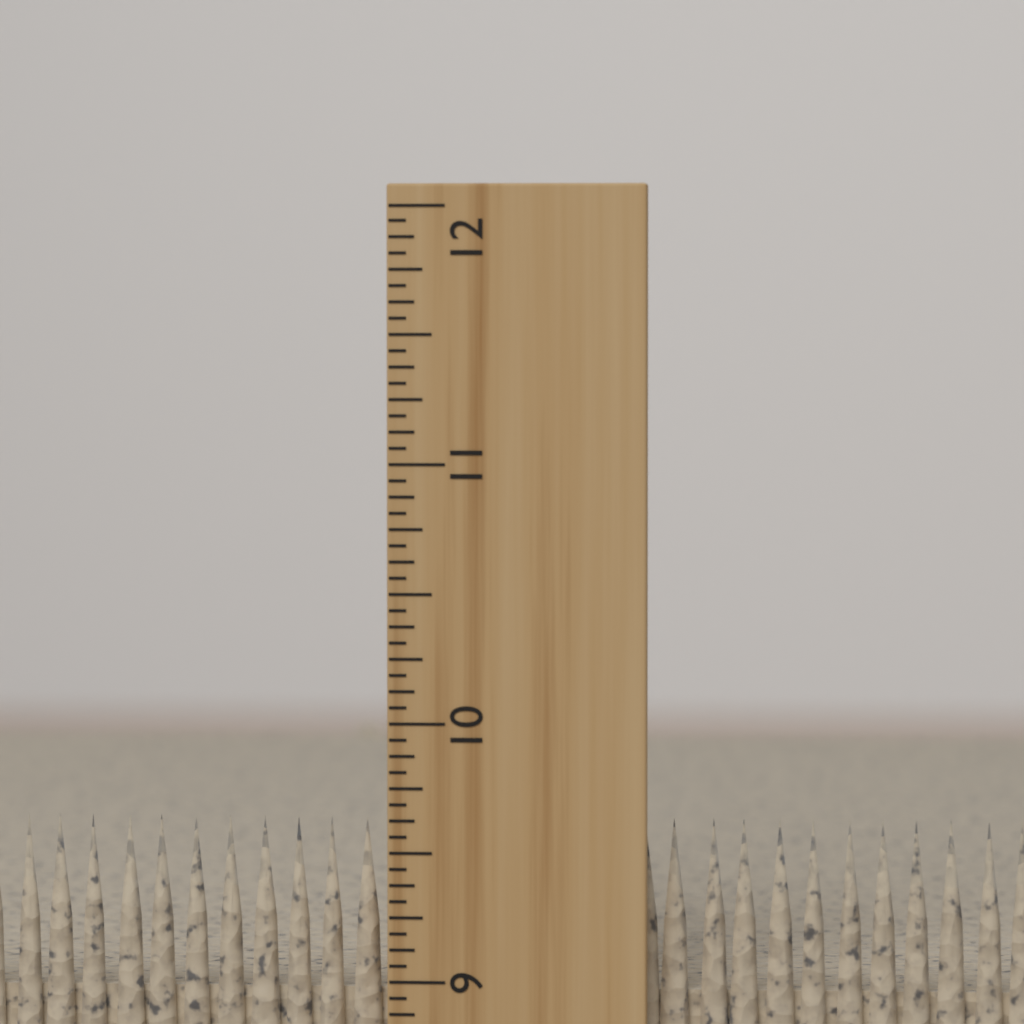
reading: 9.6250 inch
